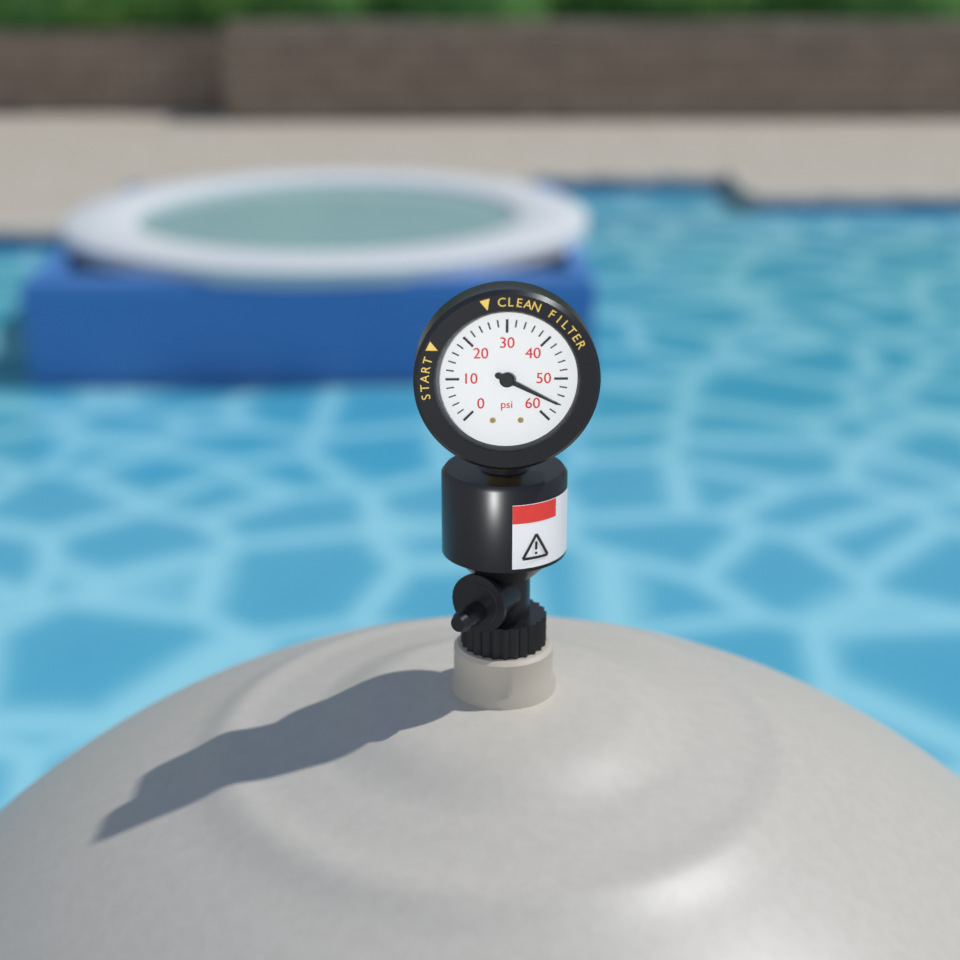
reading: 56 psi
